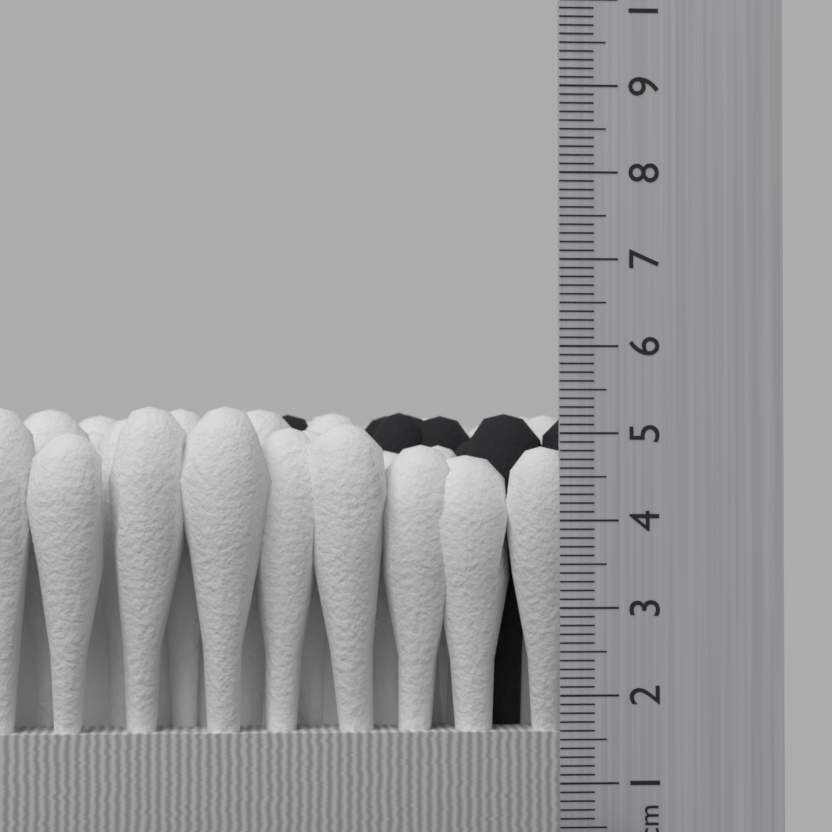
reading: 5.4 cm
